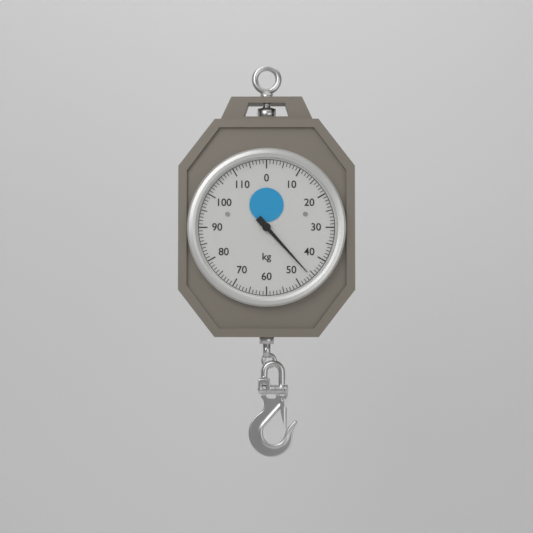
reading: 46 kg
